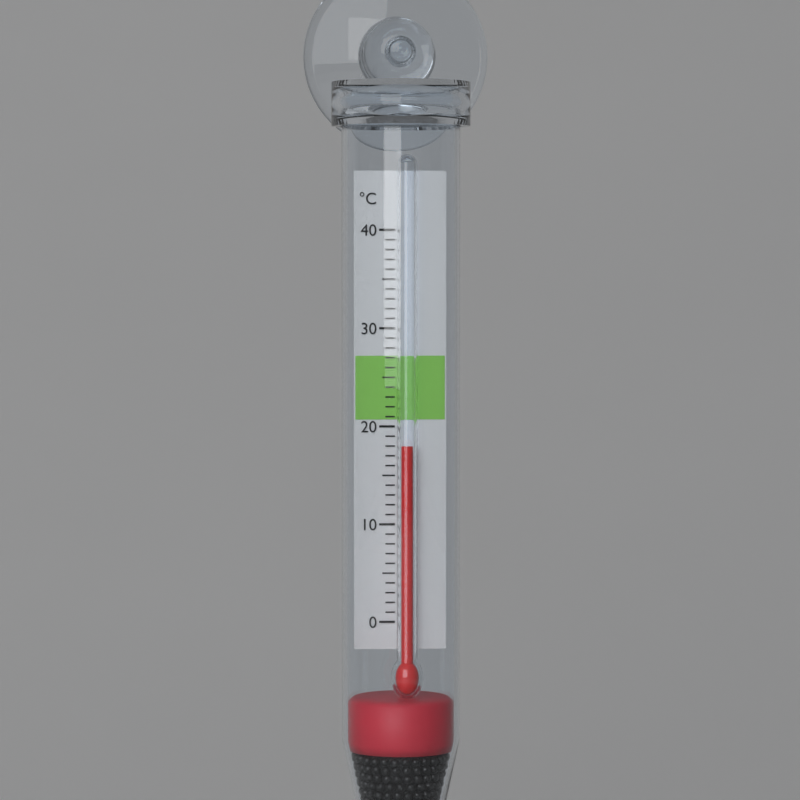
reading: 18 °C
